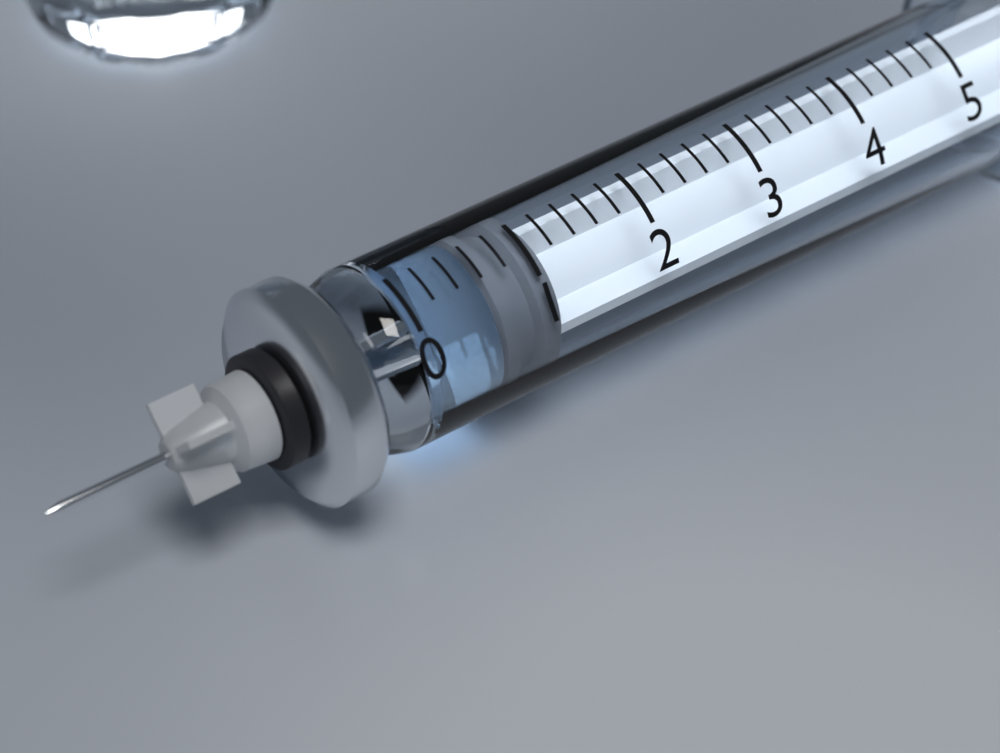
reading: 0.6 (no unit)
